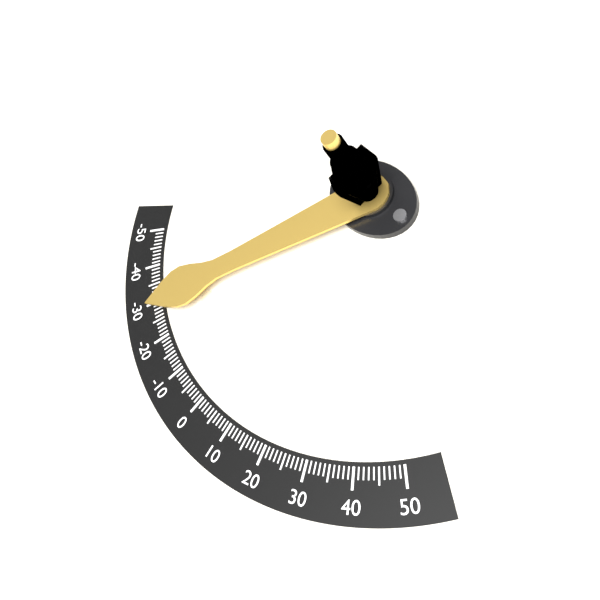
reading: -29 (no unit)
